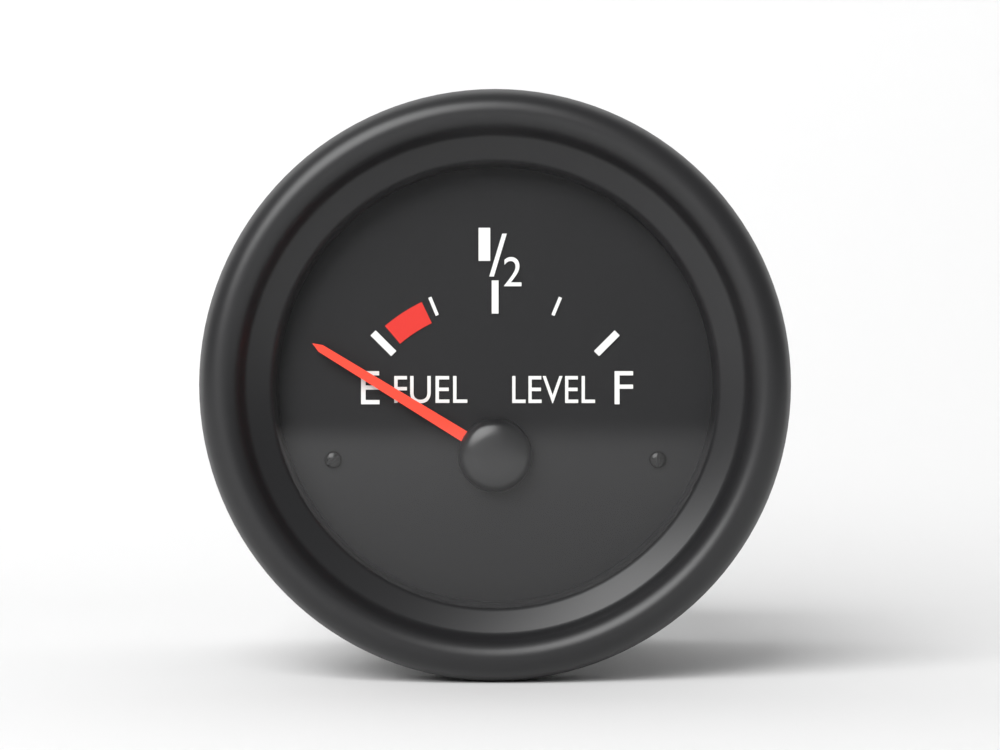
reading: -0.15 (no unit)
